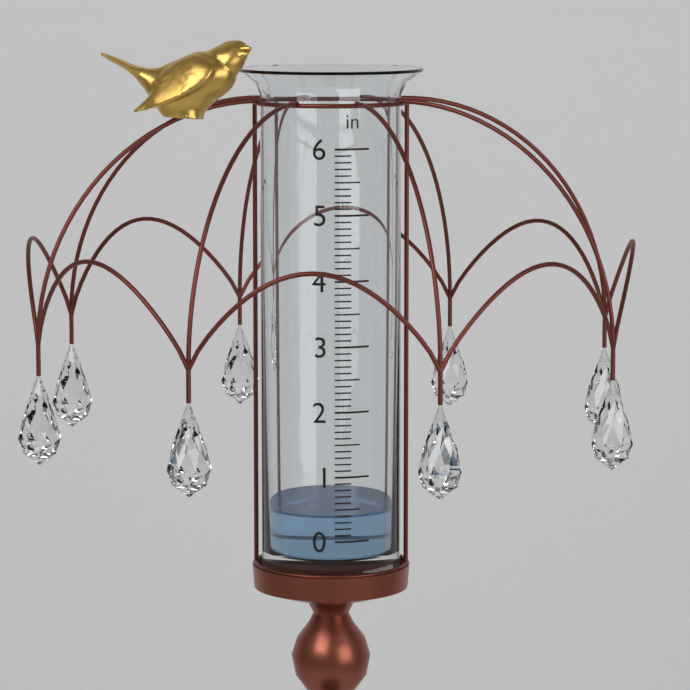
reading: 0.4 in
